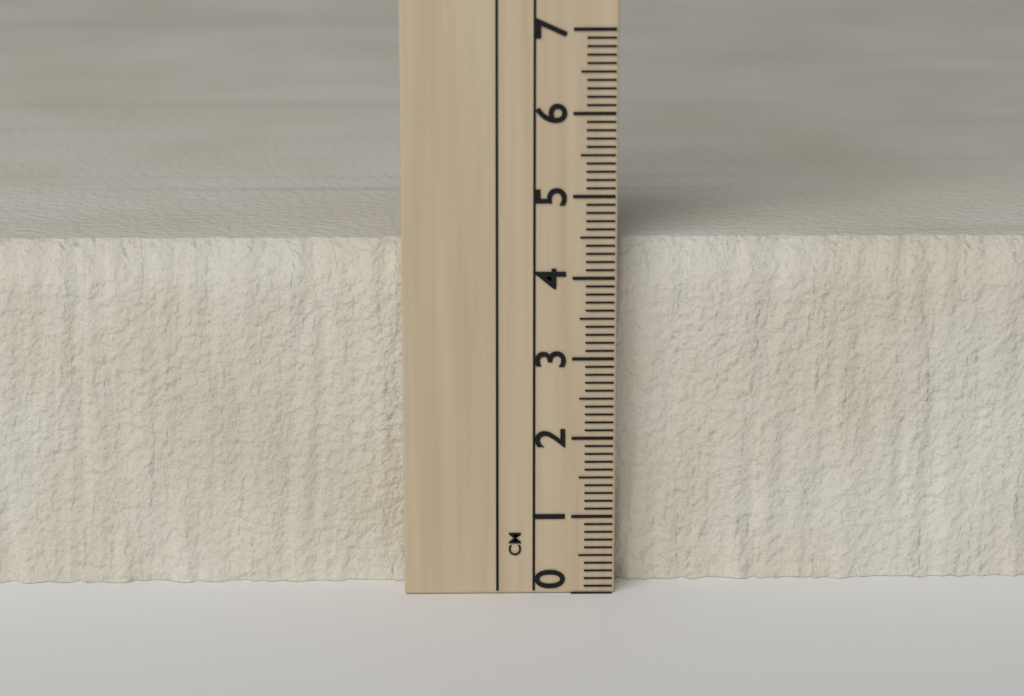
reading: 4.4 cm
